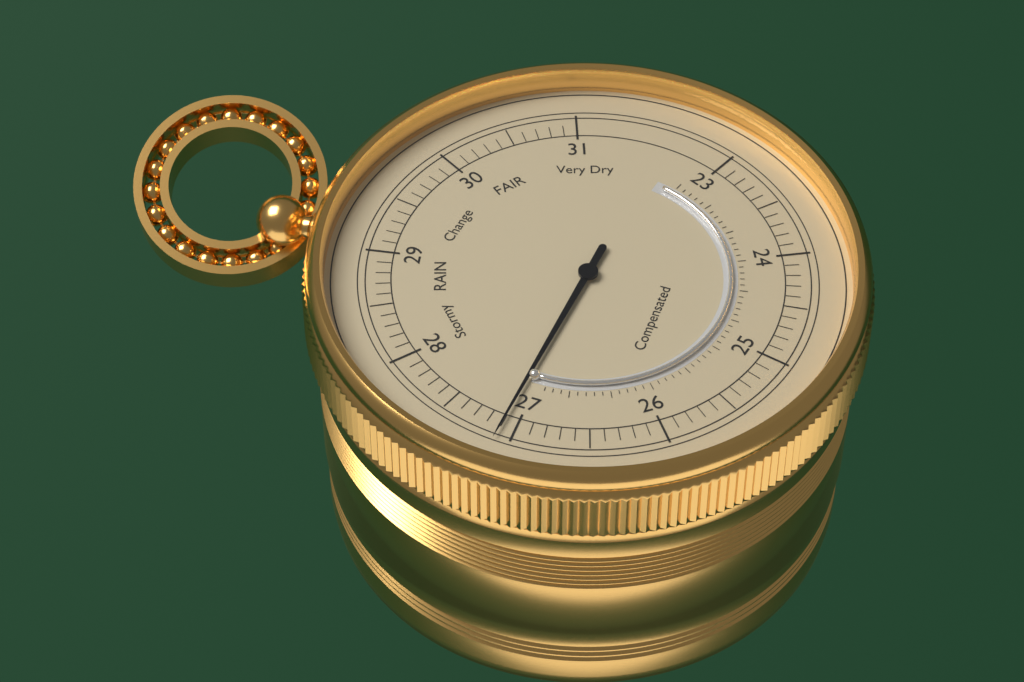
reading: 27.1 (no unit)
